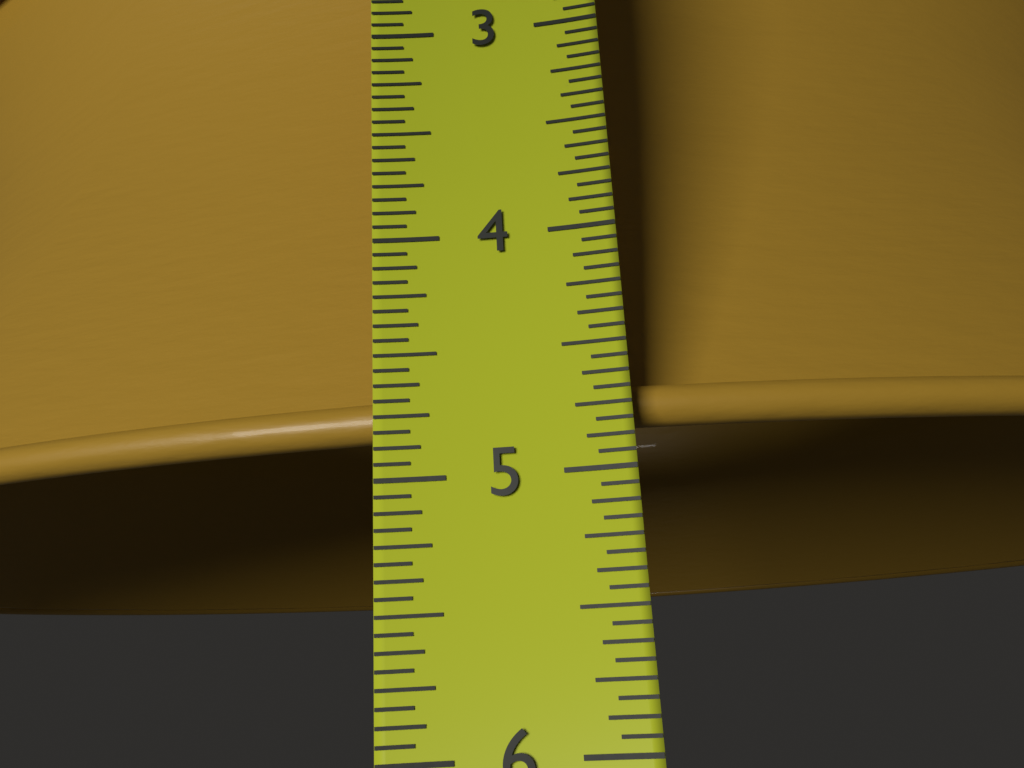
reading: 4.8125 in
